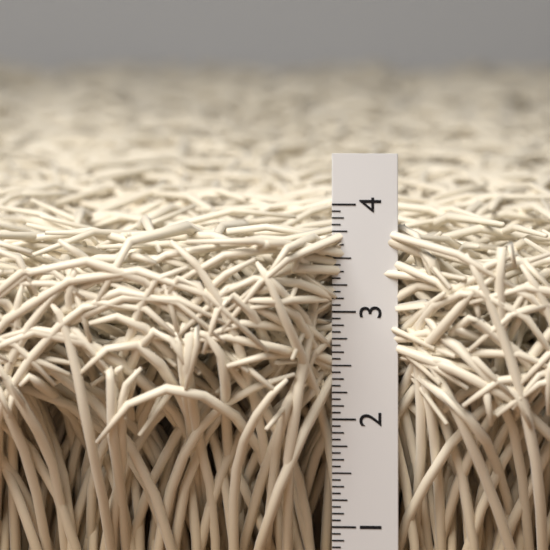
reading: 3.8125 in
